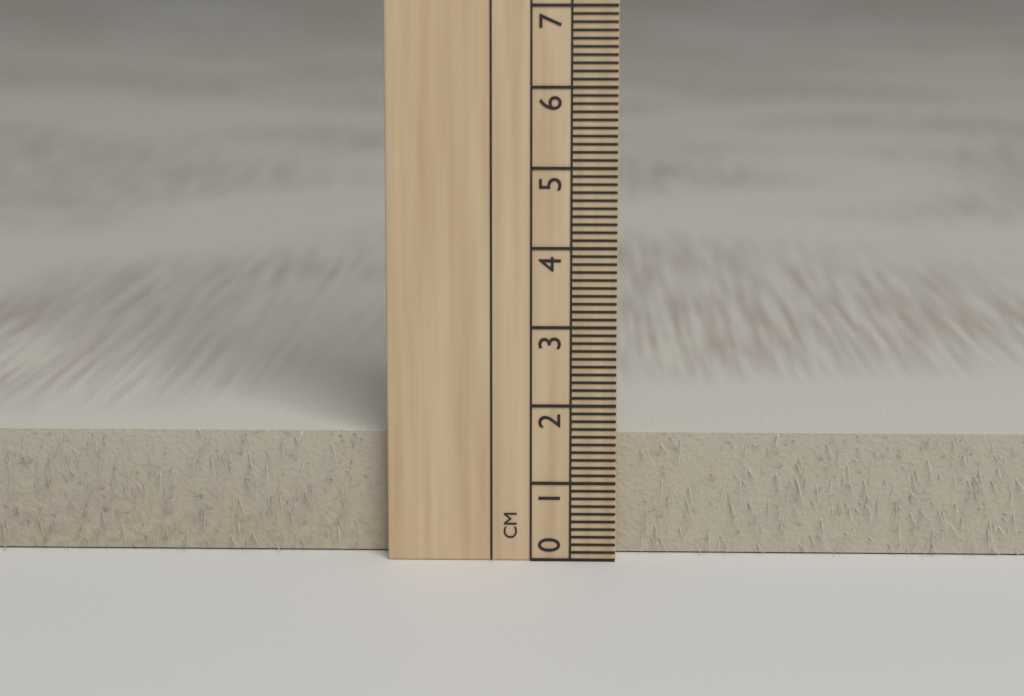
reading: 1.6 cm
